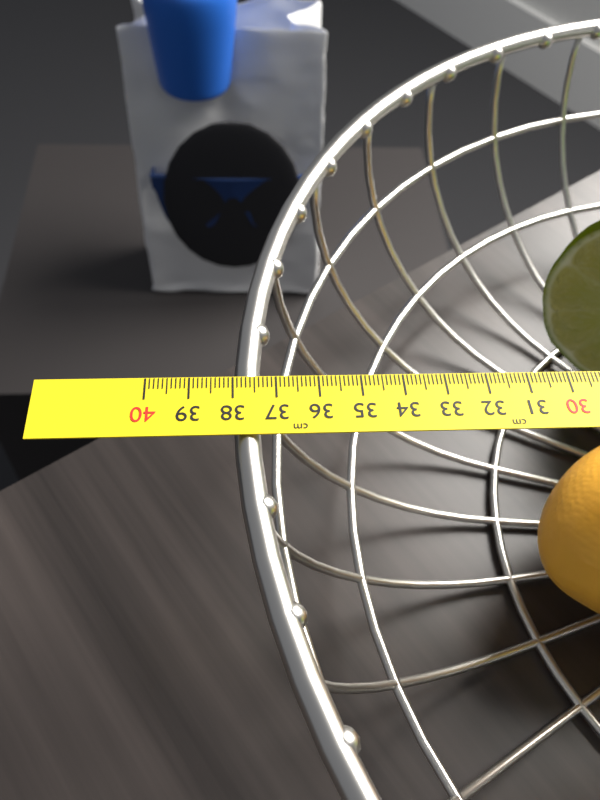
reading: 38.0 cm
